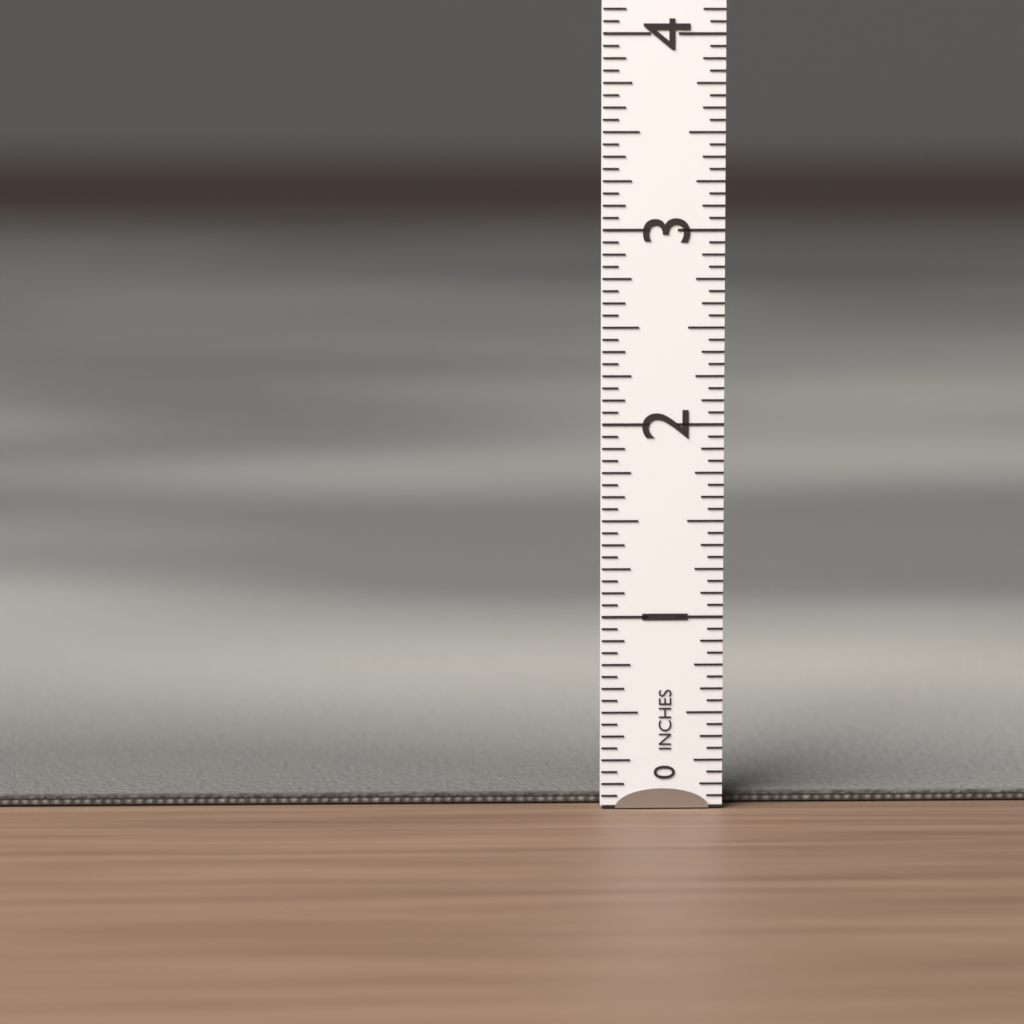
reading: 0.0625 in
